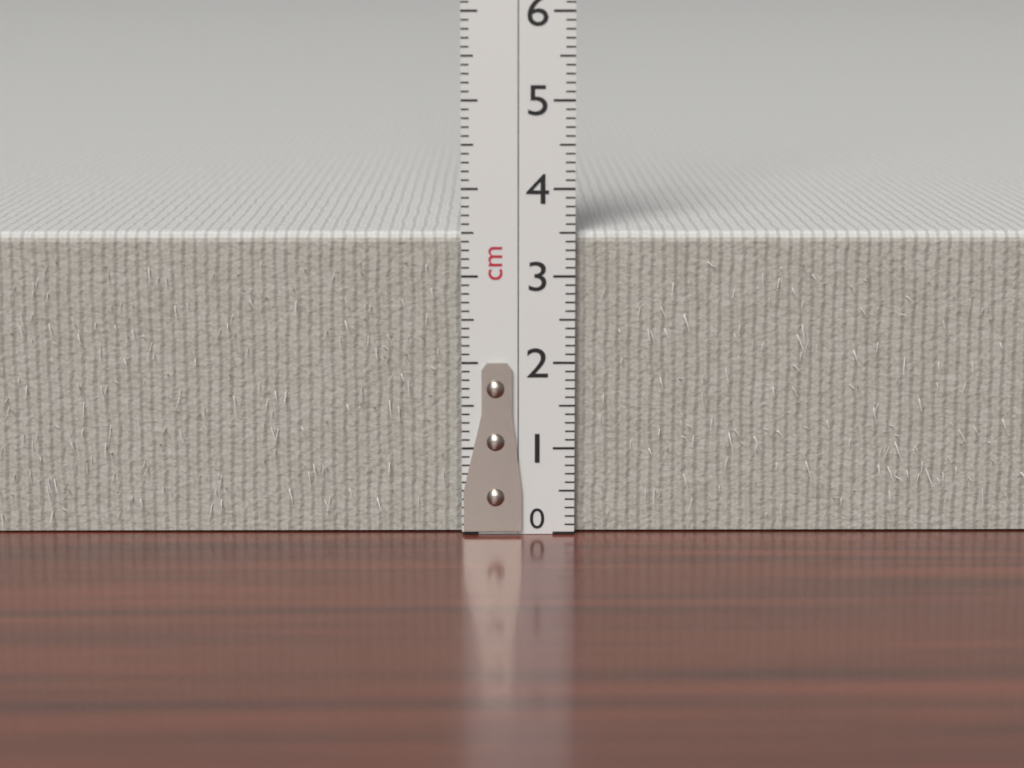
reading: 3.5 cm
